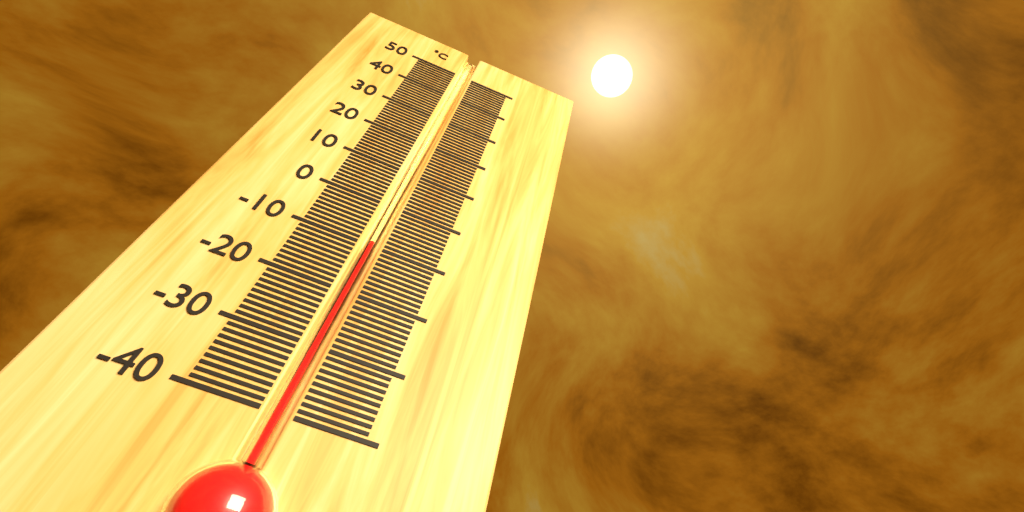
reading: -9 °C
